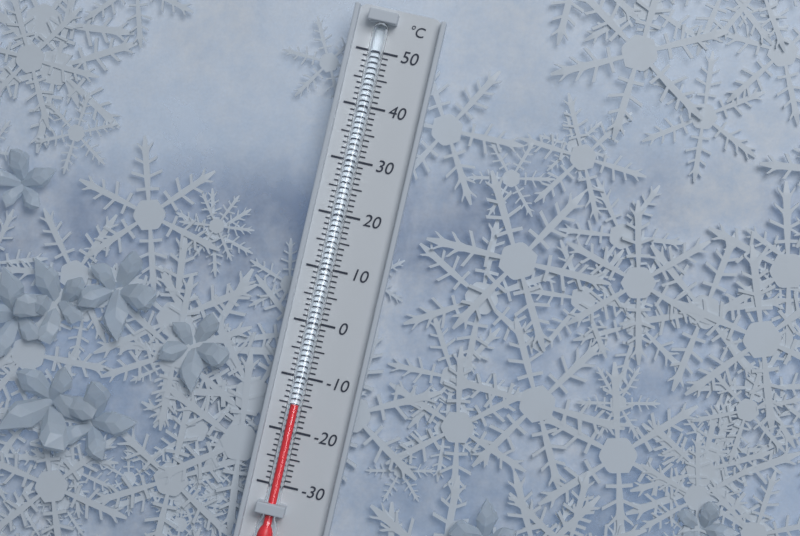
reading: -15 °C
